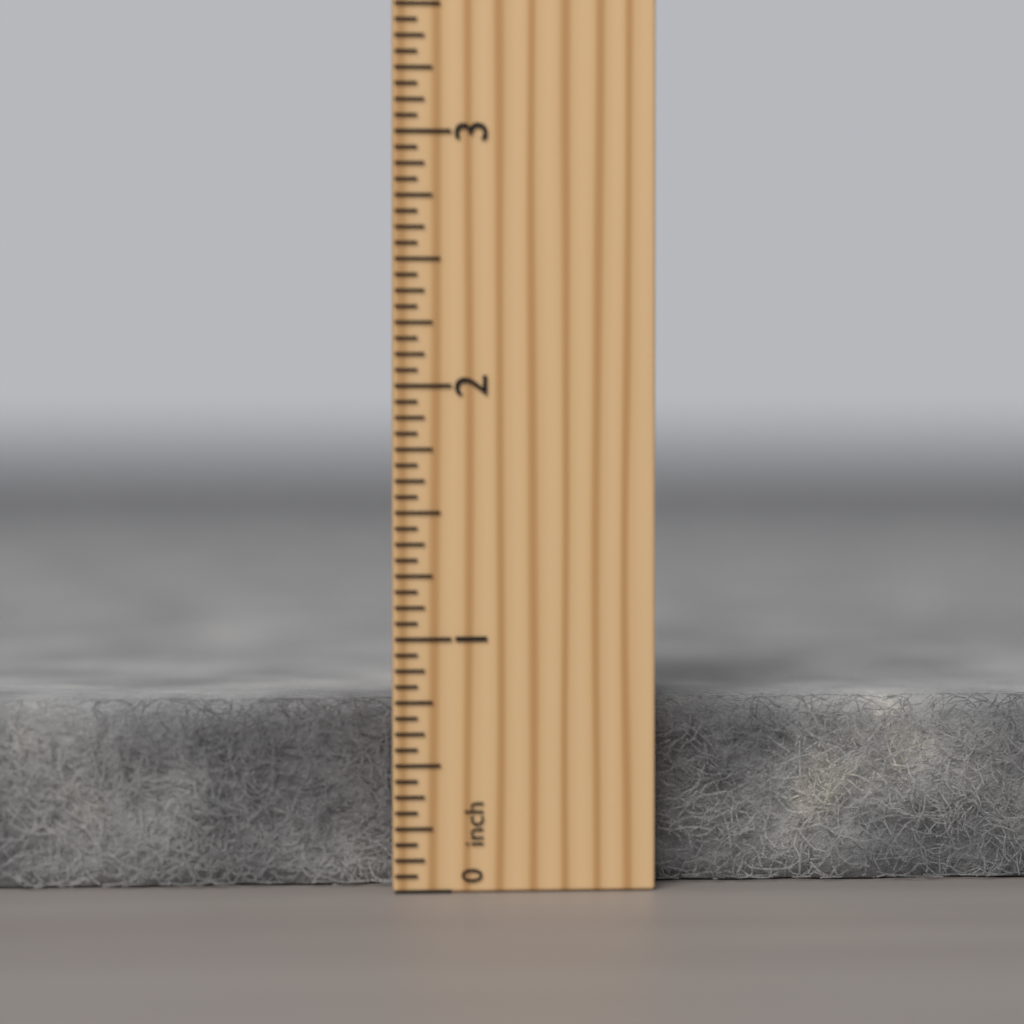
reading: 0.7500 inch
